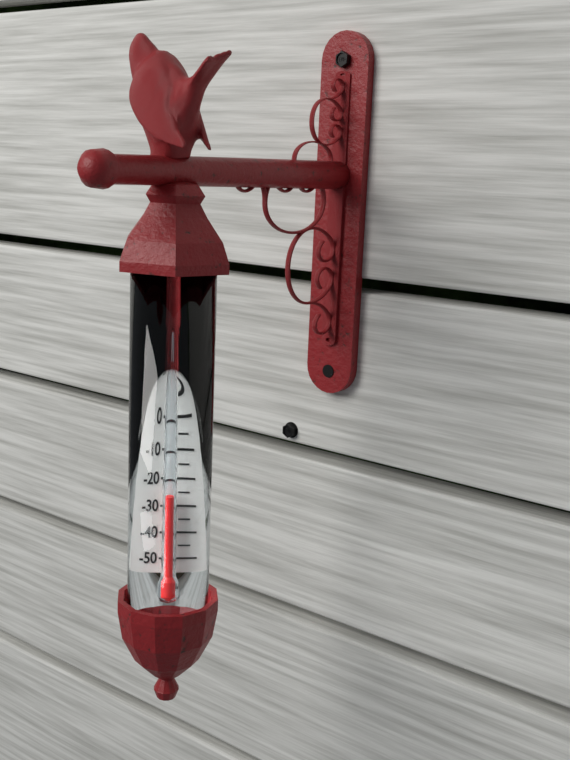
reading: -25 °C
